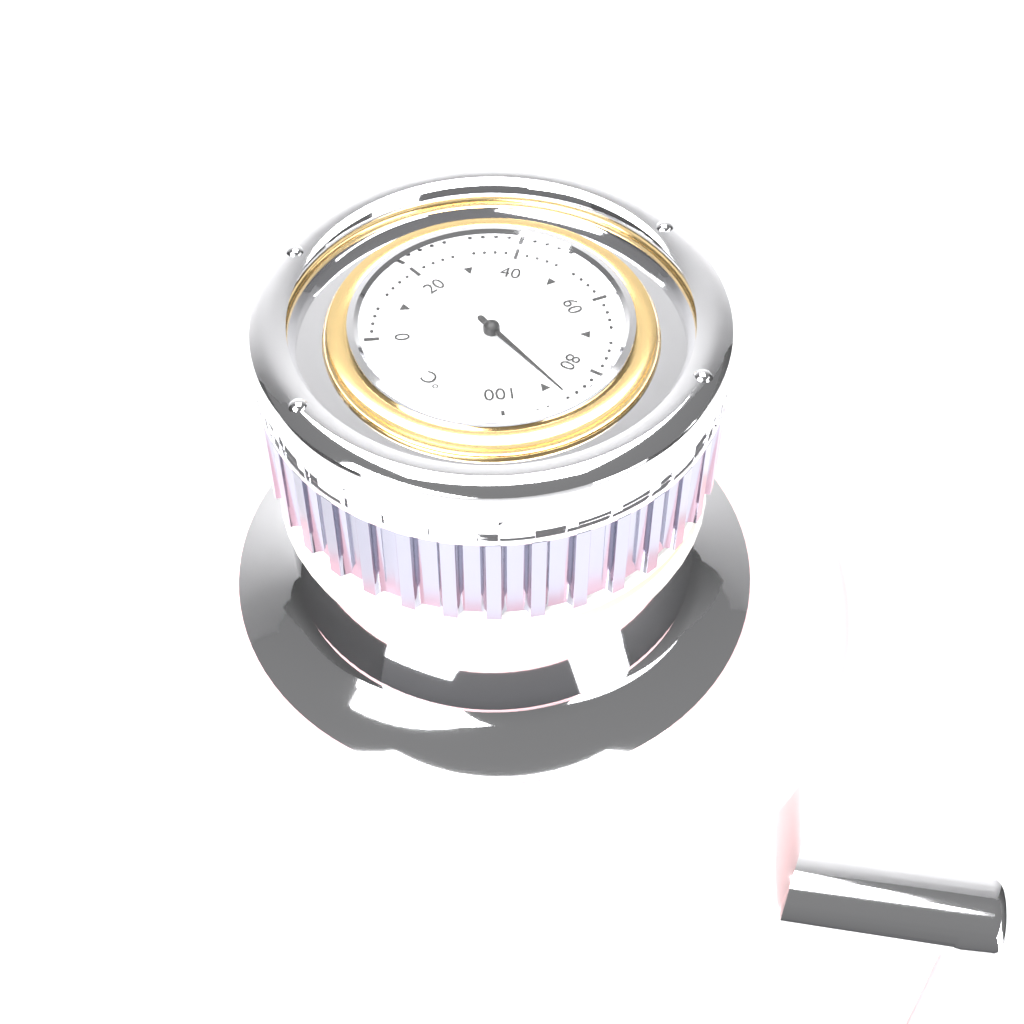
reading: 88 °C
